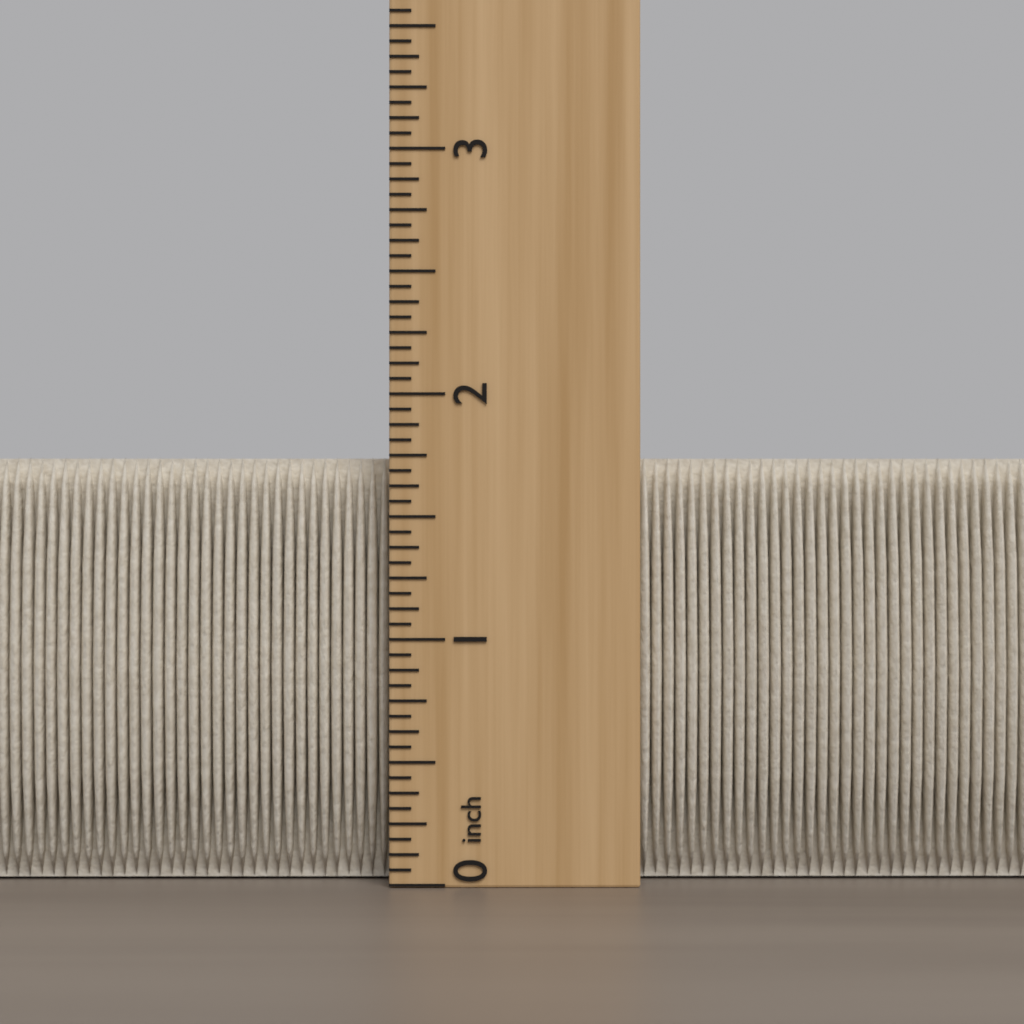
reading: 1.7500 inch
